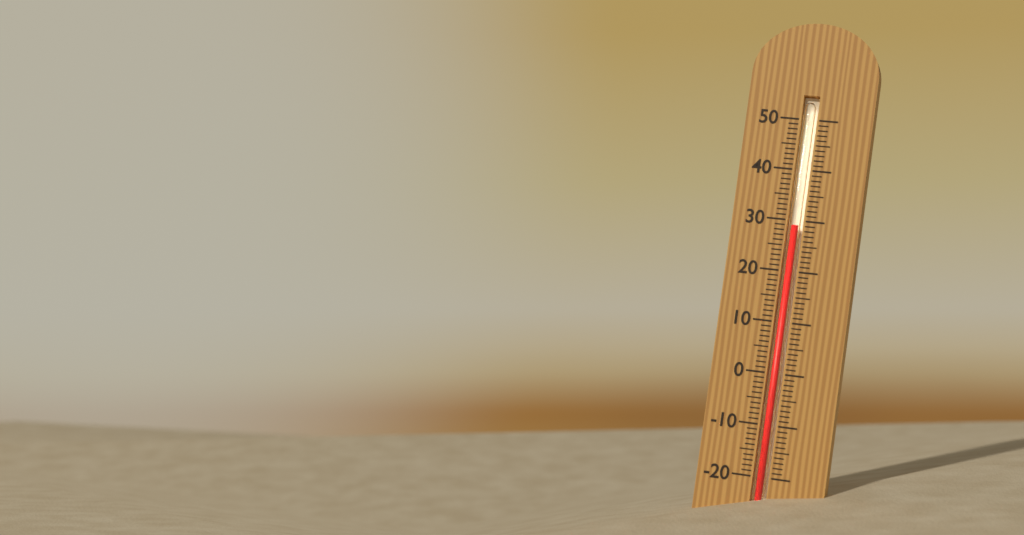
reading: 29 (no unit)
